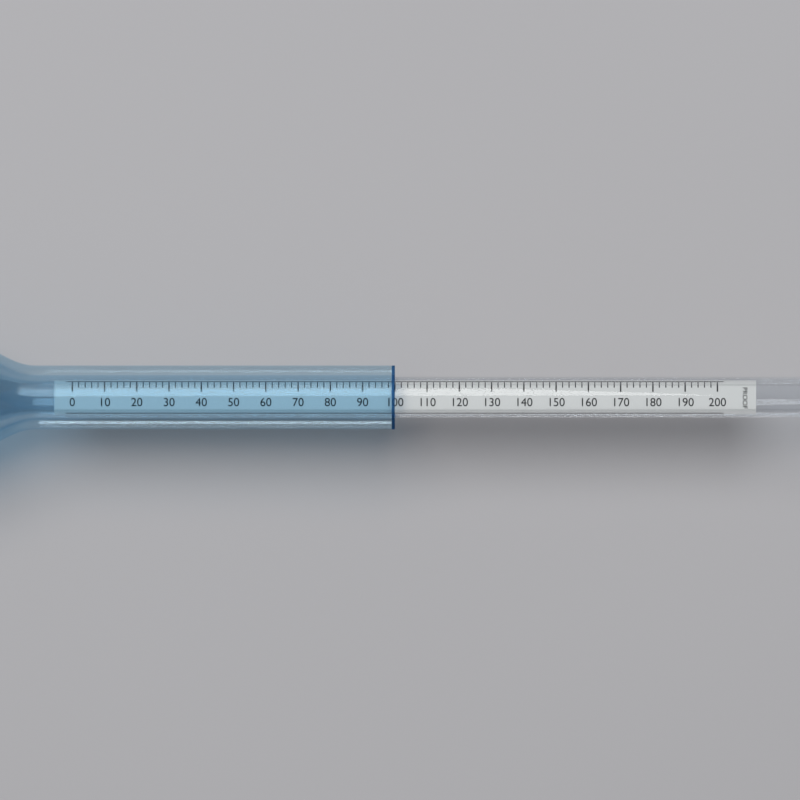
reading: 100 proof
